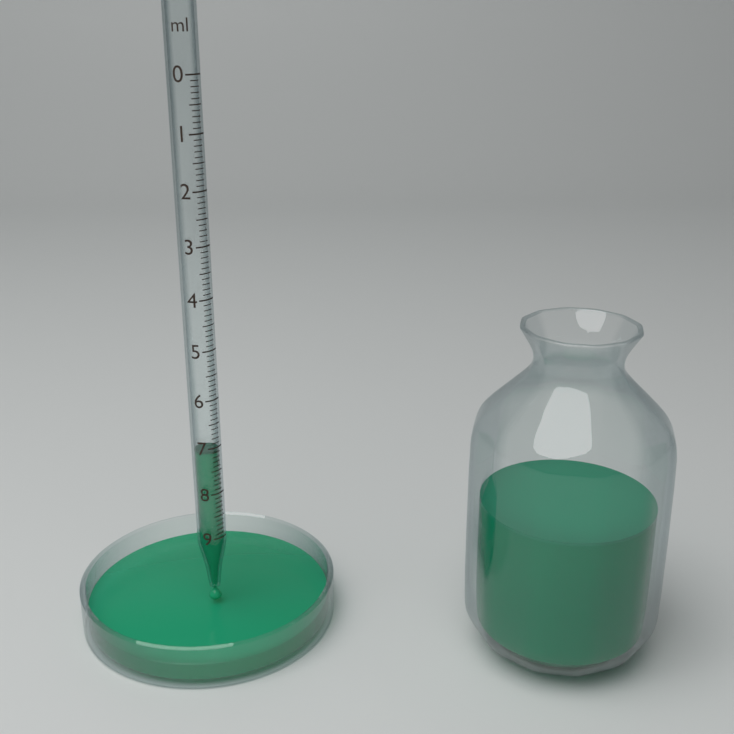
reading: 7.1 ml
